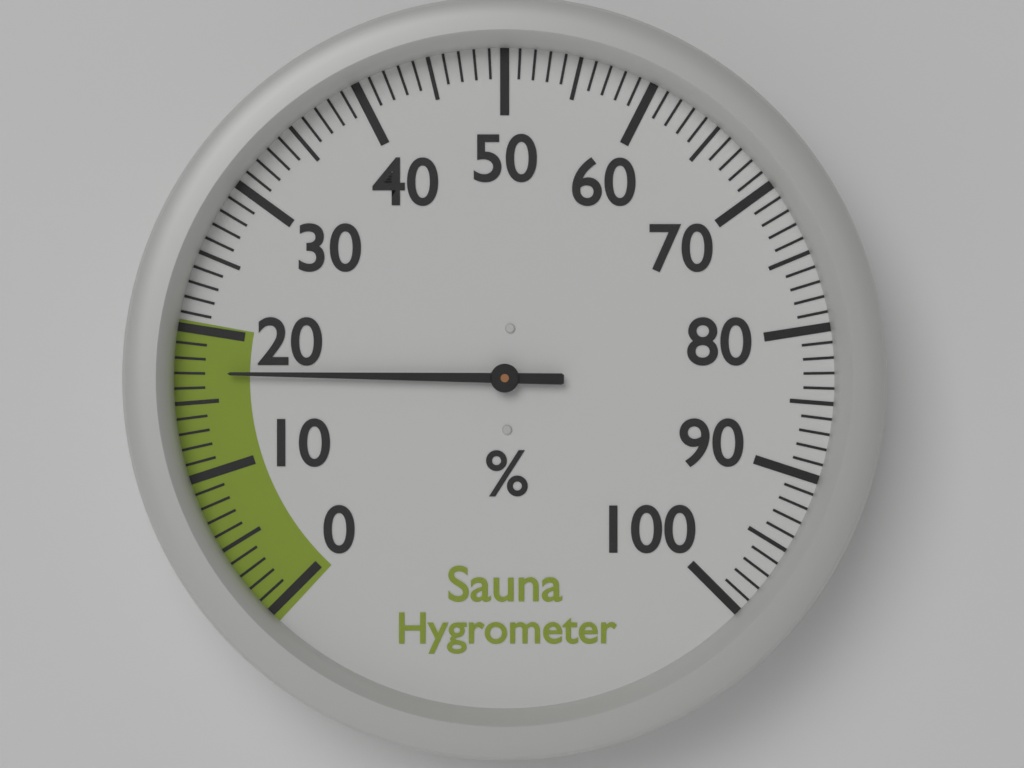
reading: 17 %
